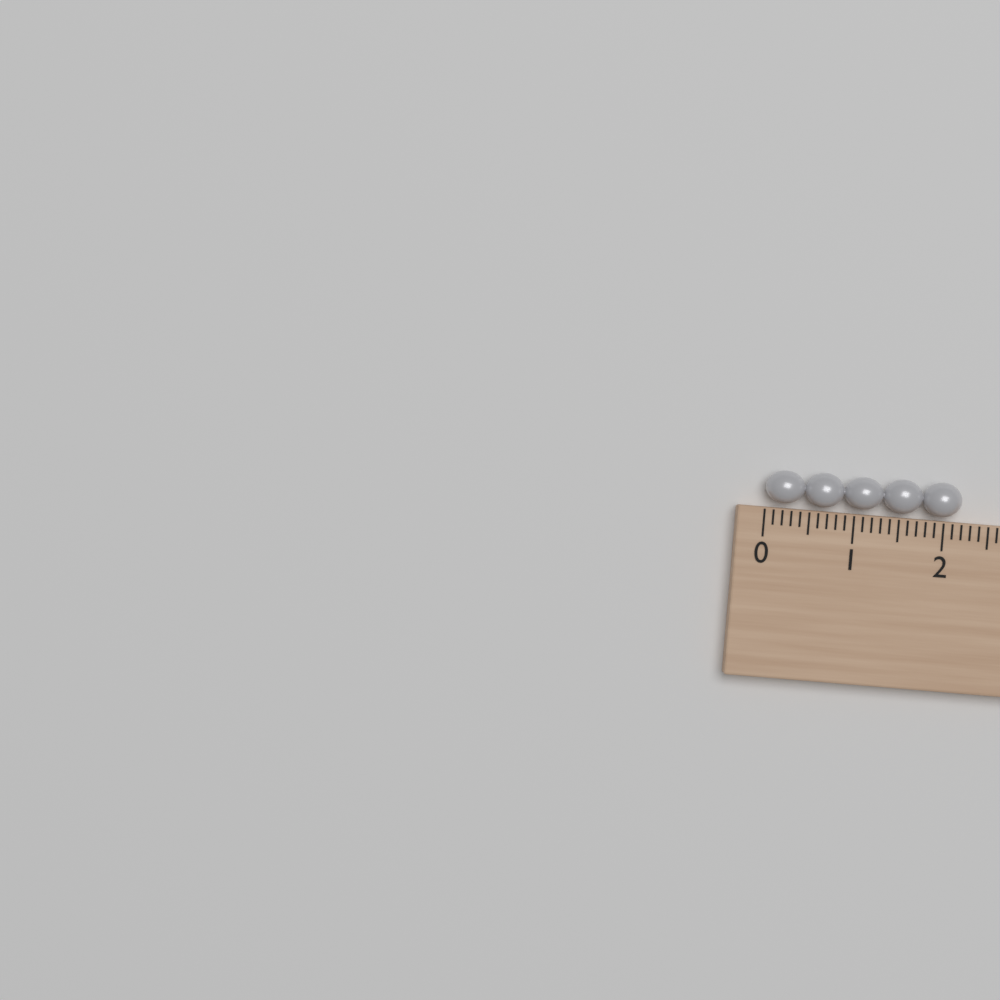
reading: 2.2 (no unit)
